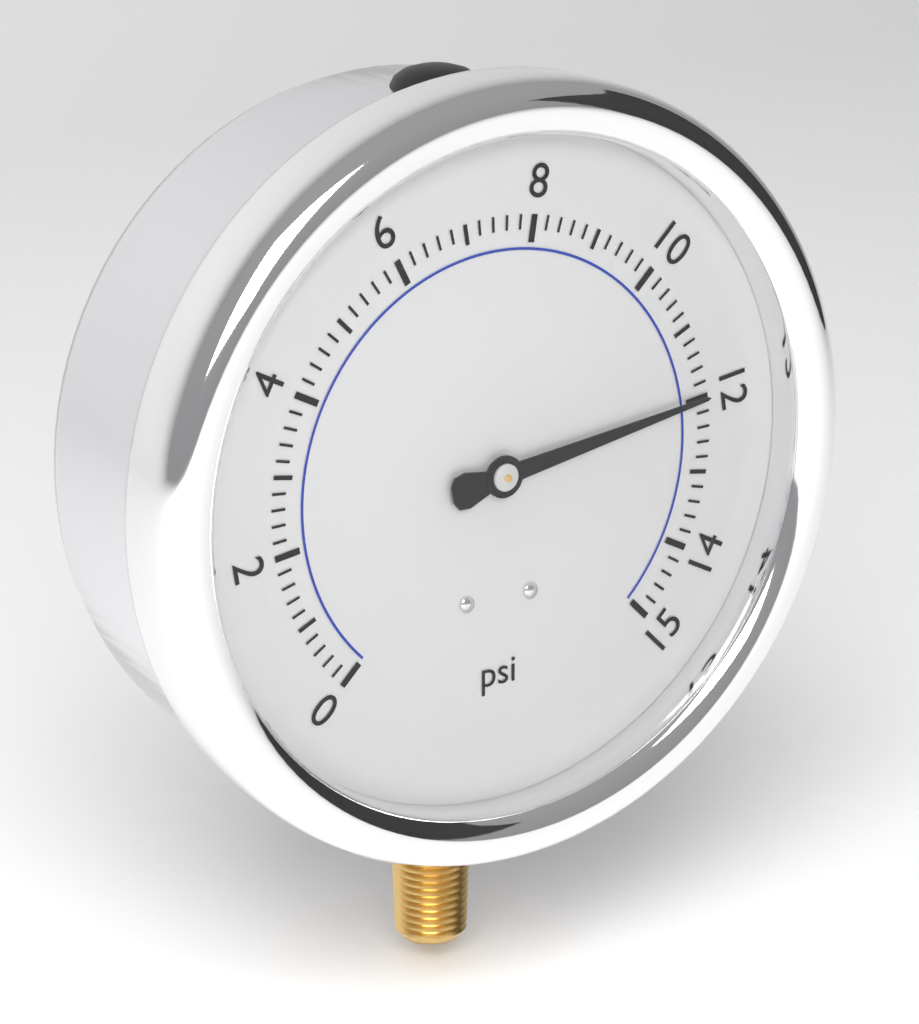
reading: 12.0 psi
